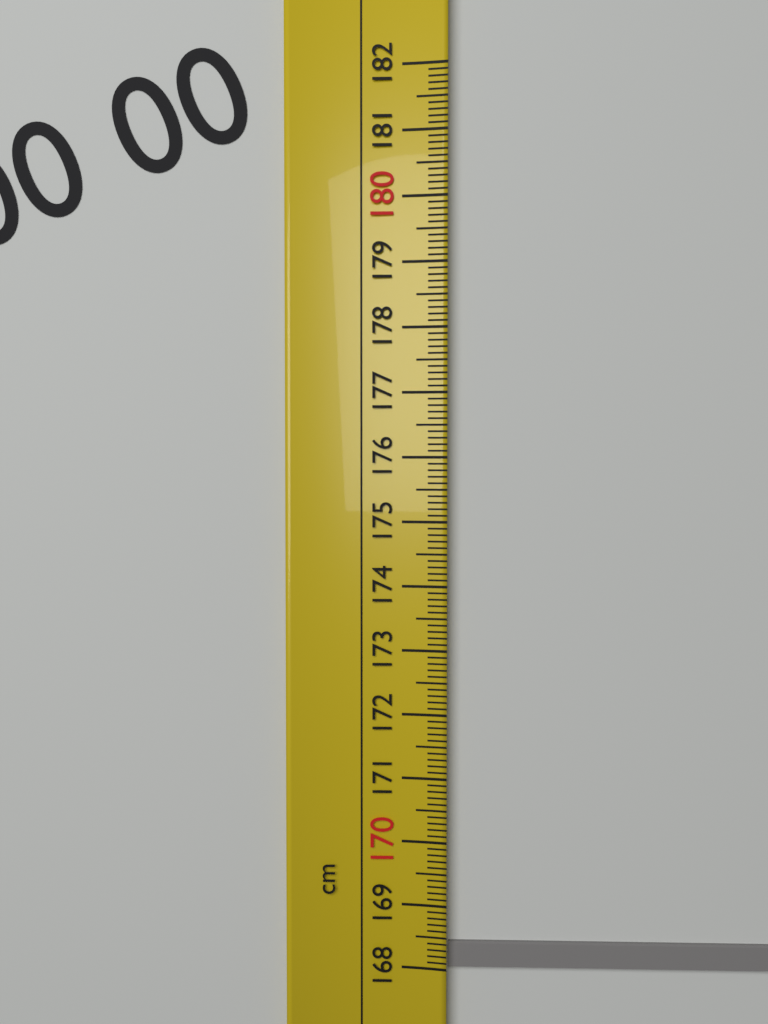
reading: 168.4 cm
